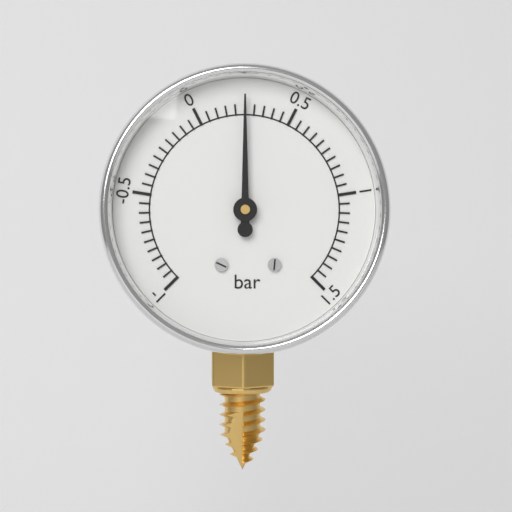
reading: 0.25 bar
